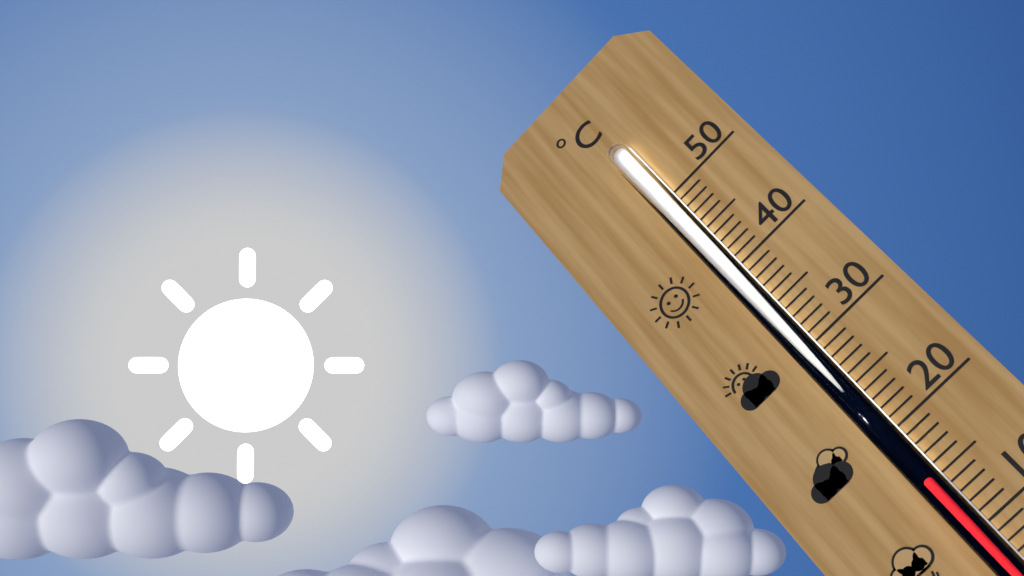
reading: 15 °C
